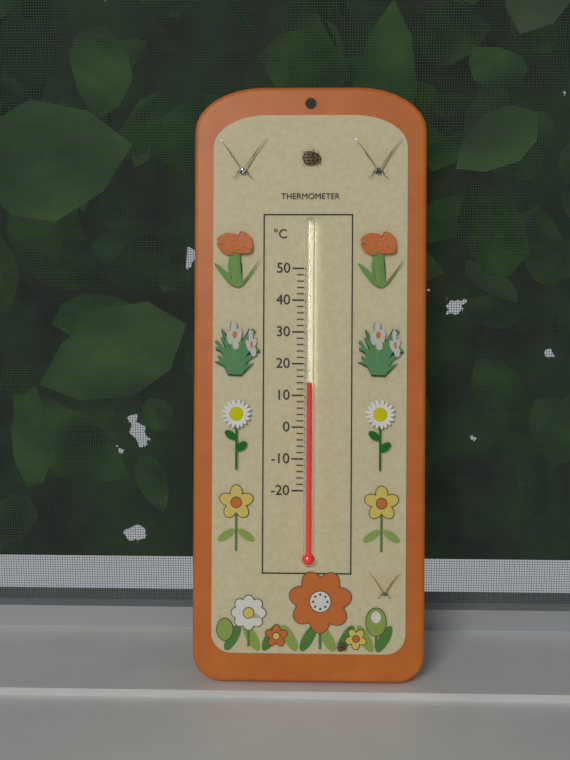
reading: 14 °C
